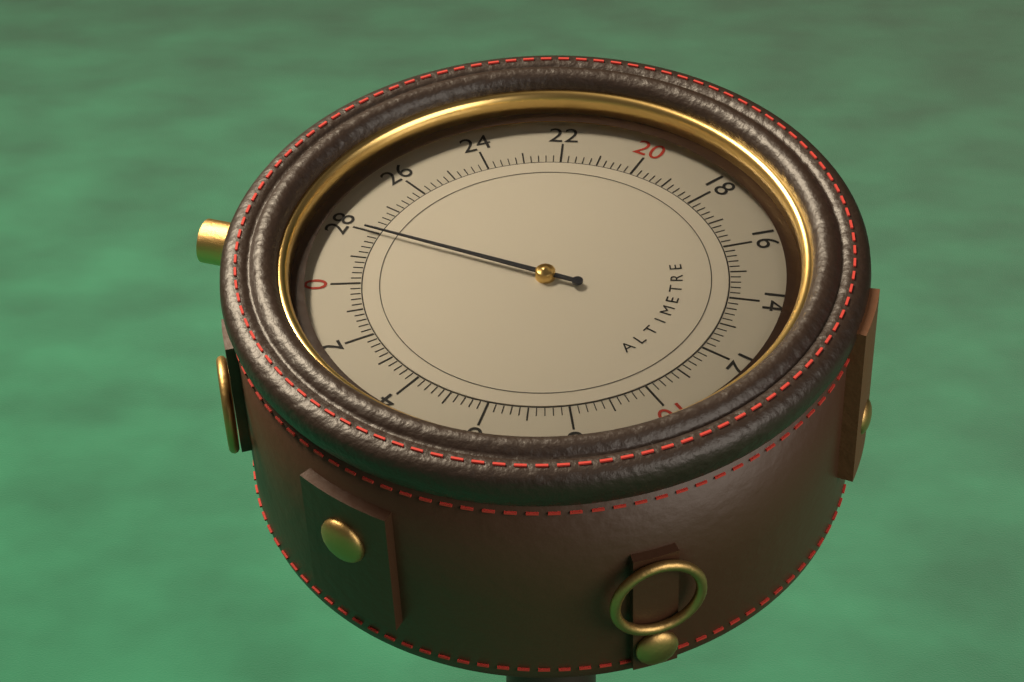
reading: 28.0 (no unit)
